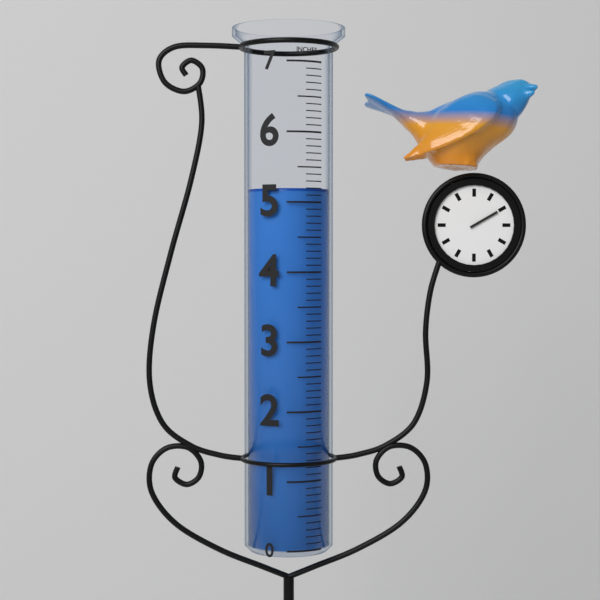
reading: 5.2 in
